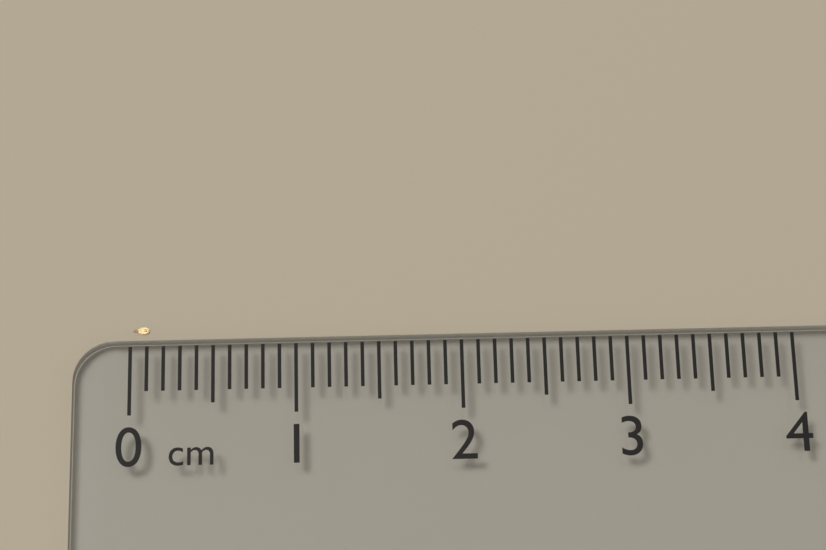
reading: 0.1 cm
